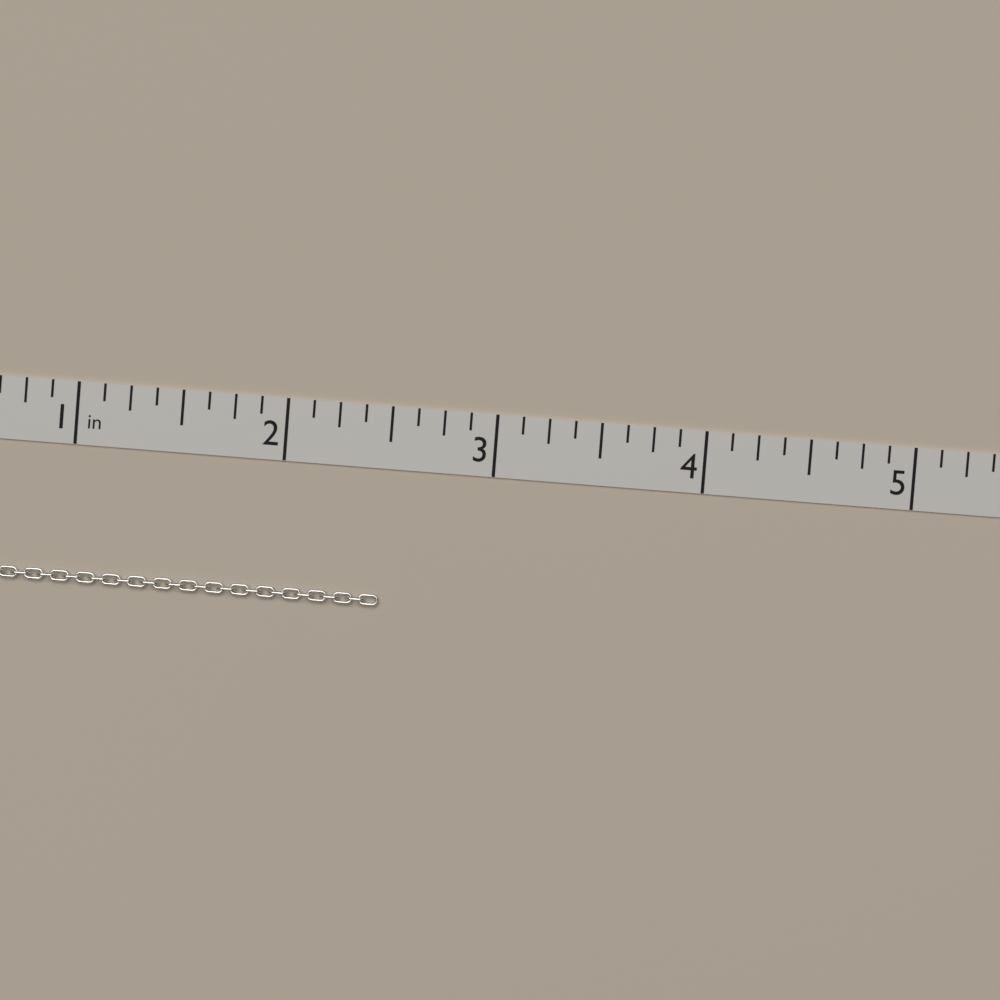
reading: 2.500 in
